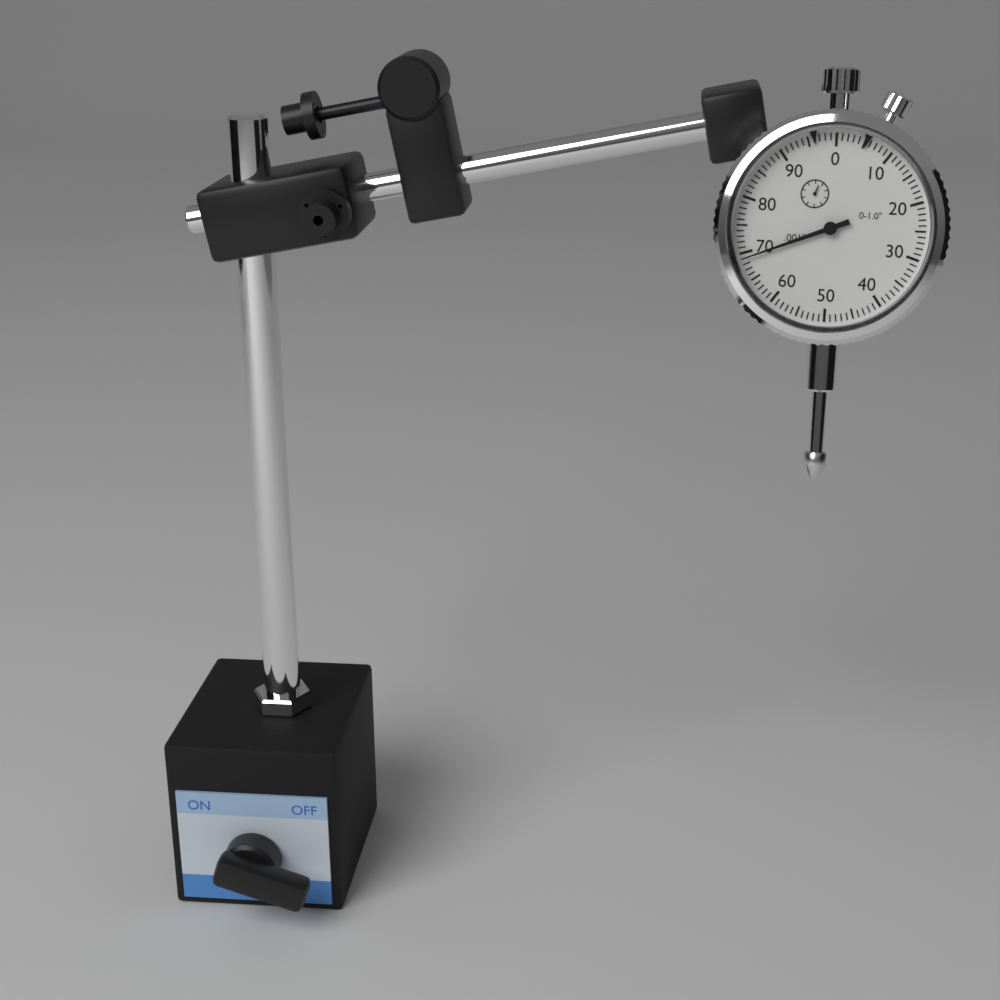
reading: 0.069 in
